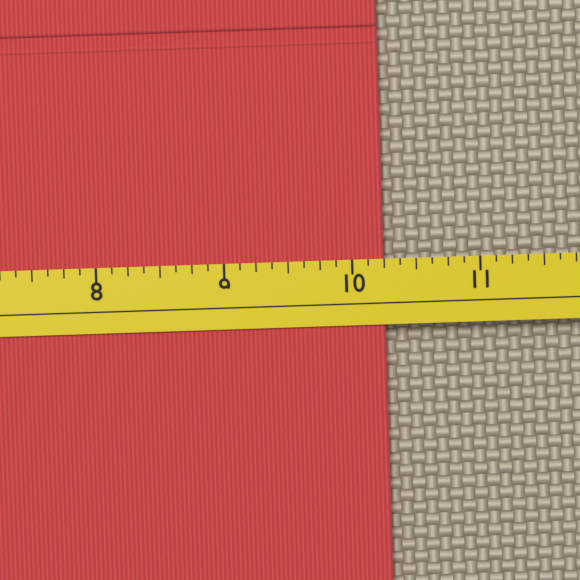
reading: 10.250 (no unit)
